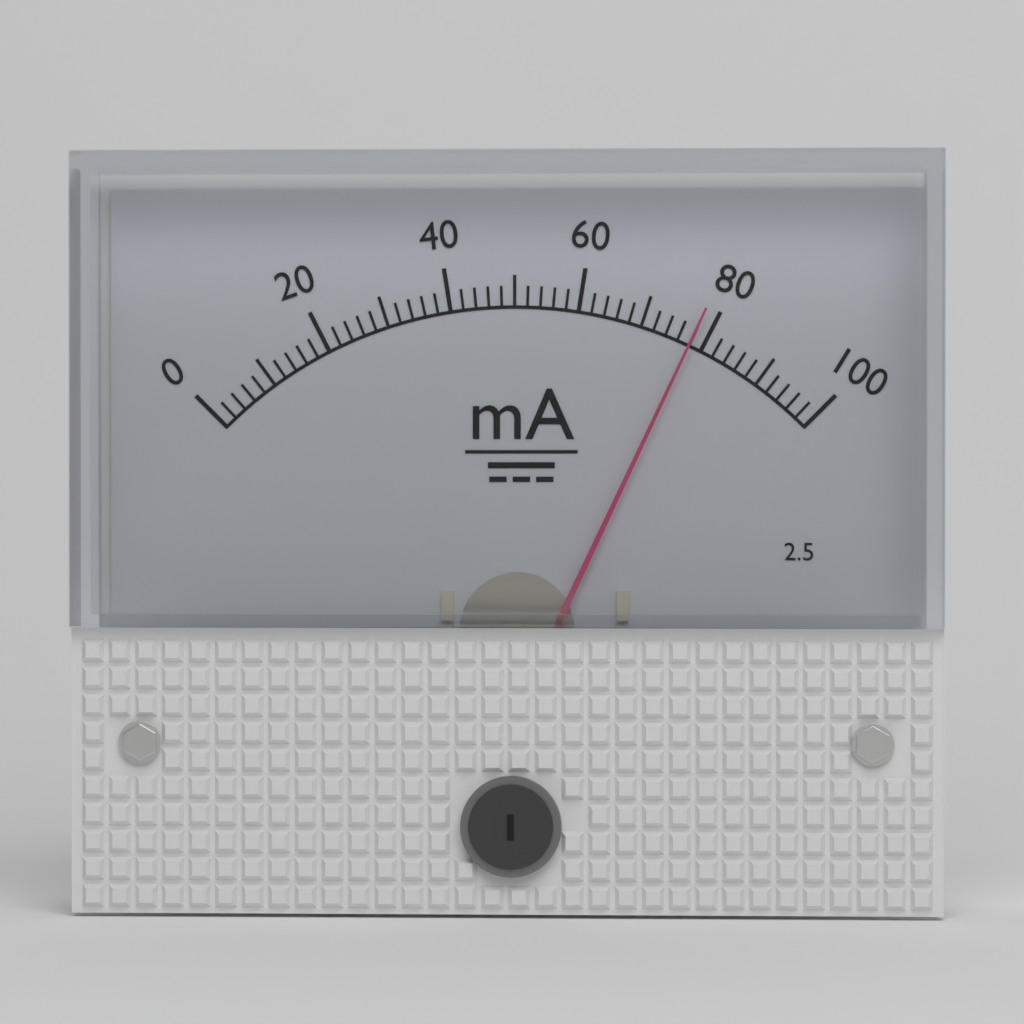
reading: 78 mA
